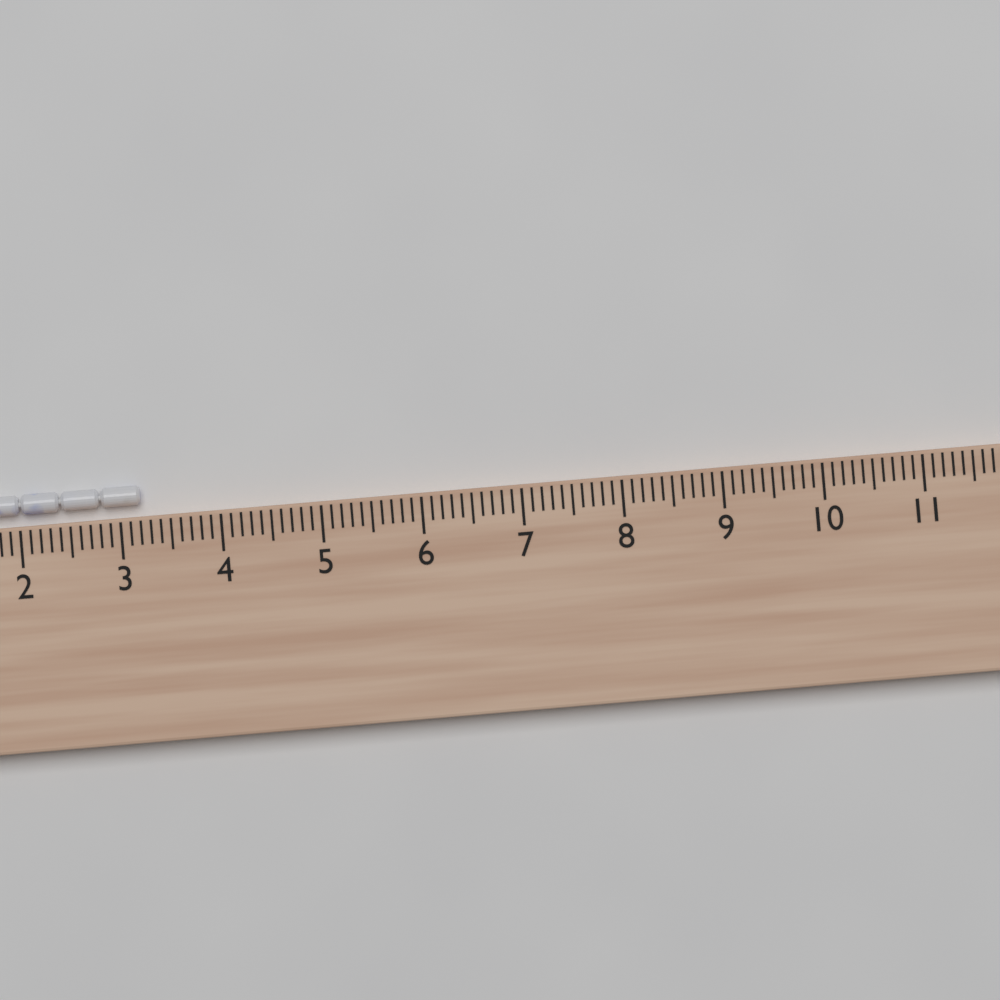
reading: 3.2 cm
